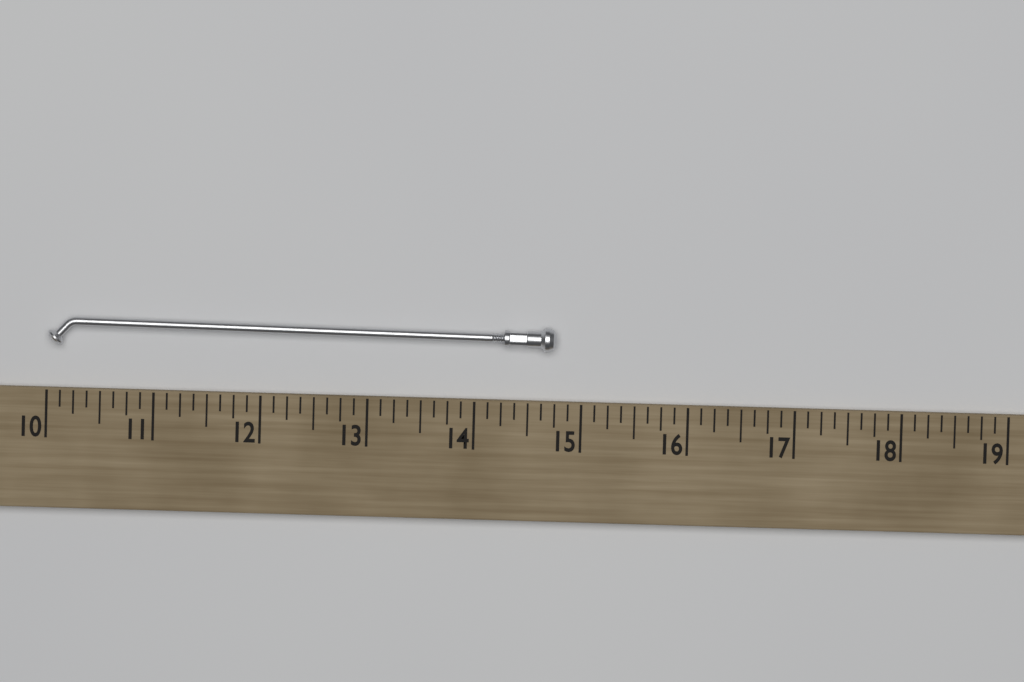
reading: 14.750 (no unit)
